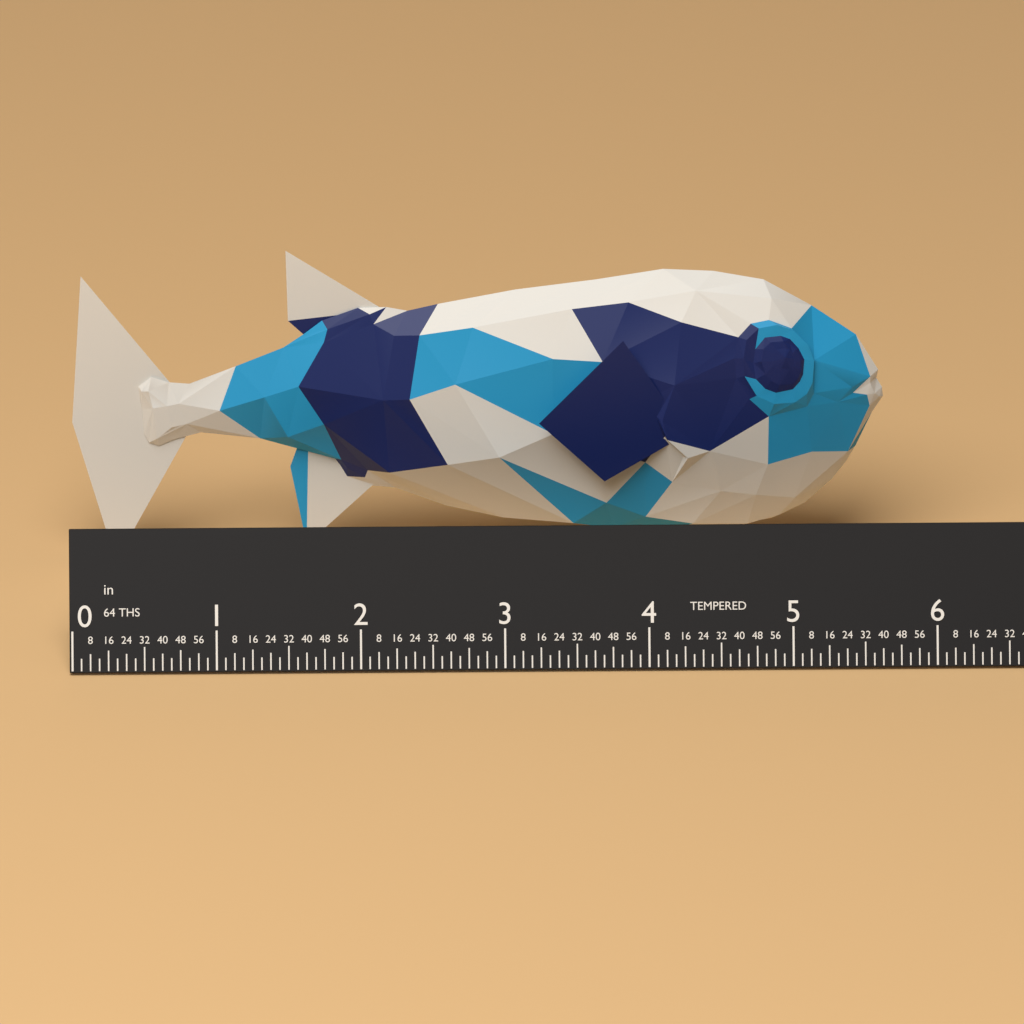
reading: 5.6875 in
